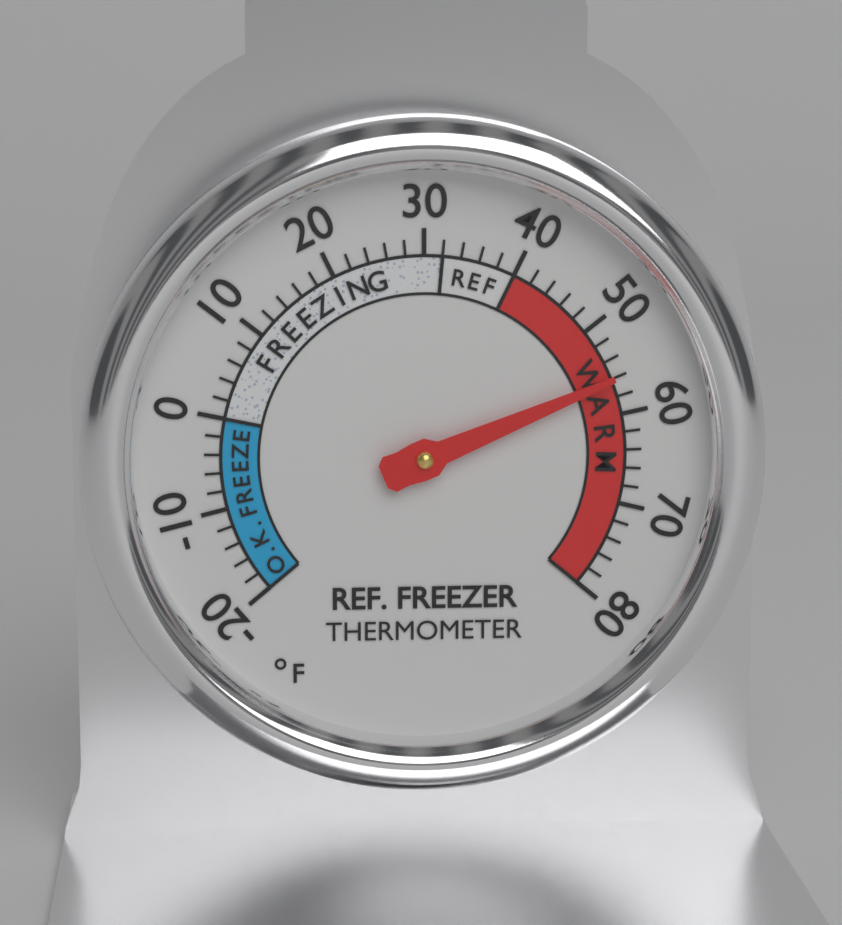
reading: 56 °F
